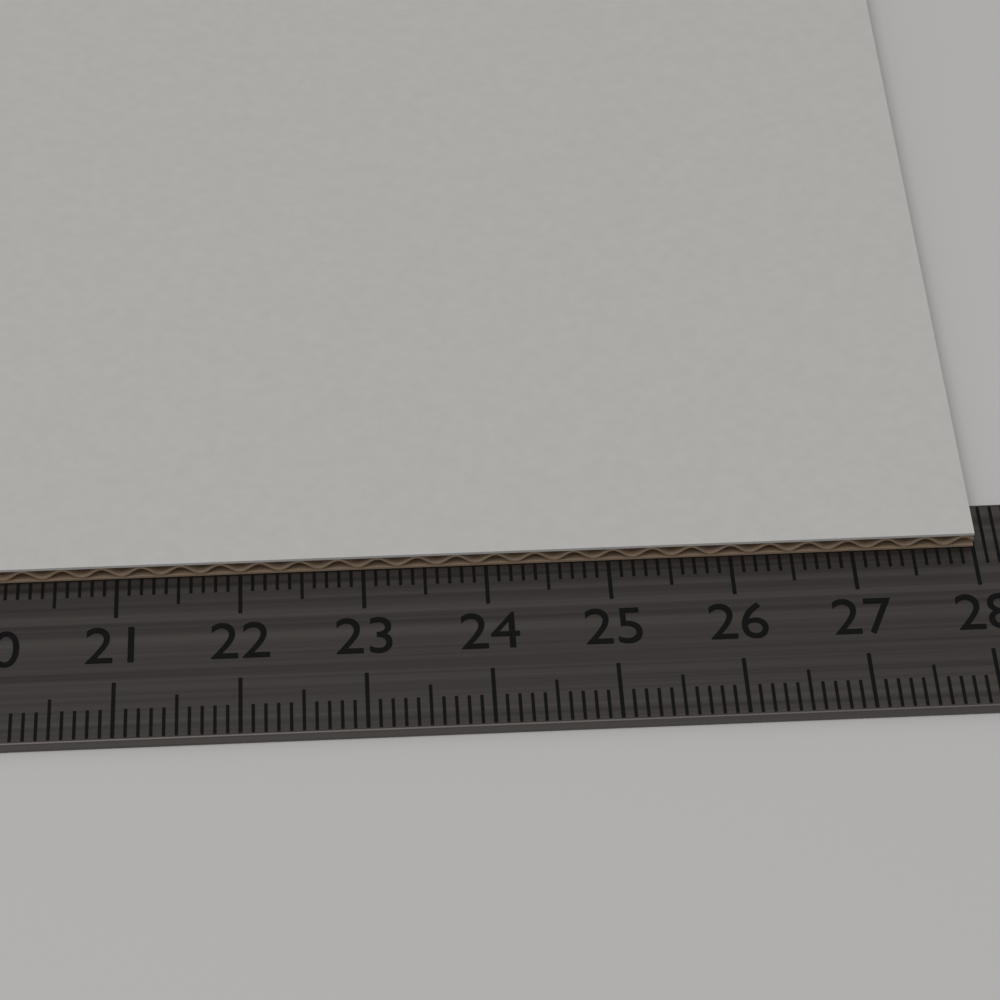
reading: 28.0 cm
